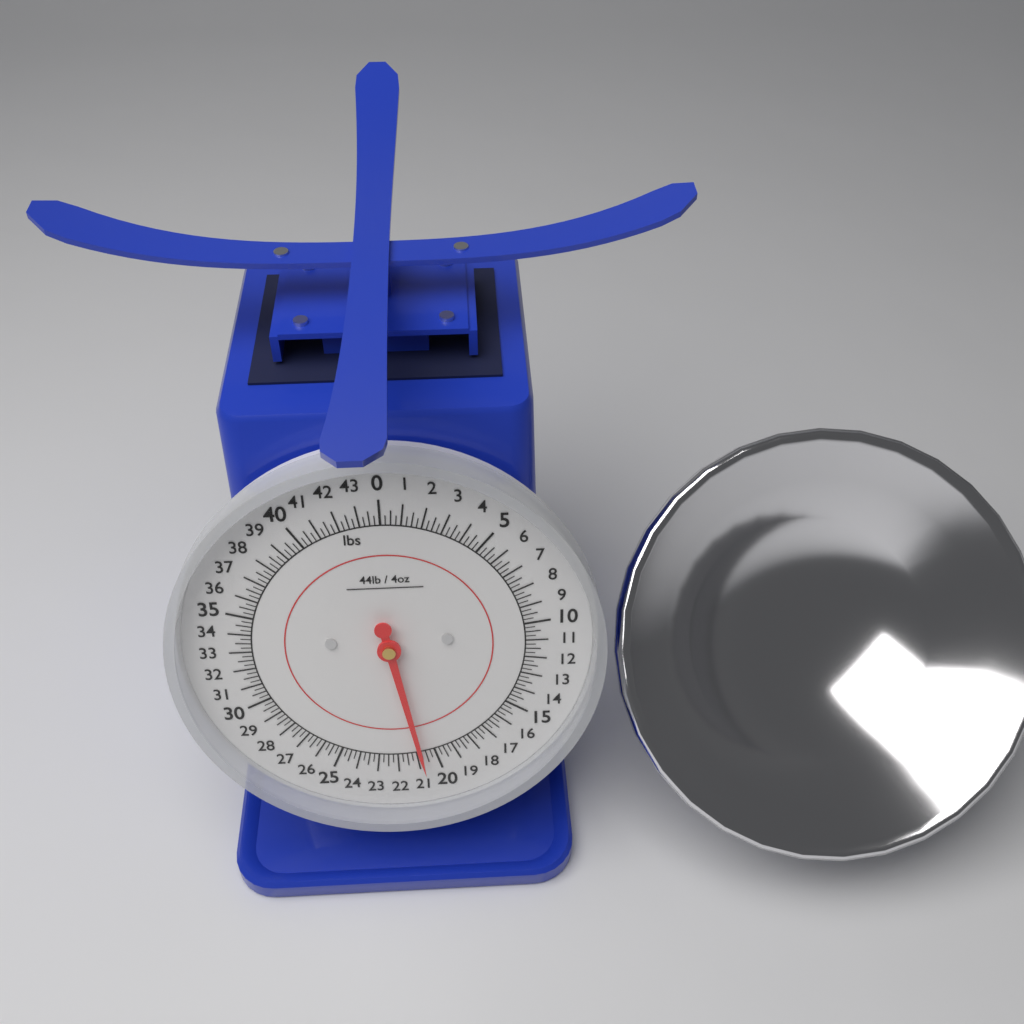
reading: 20.75 lbs
